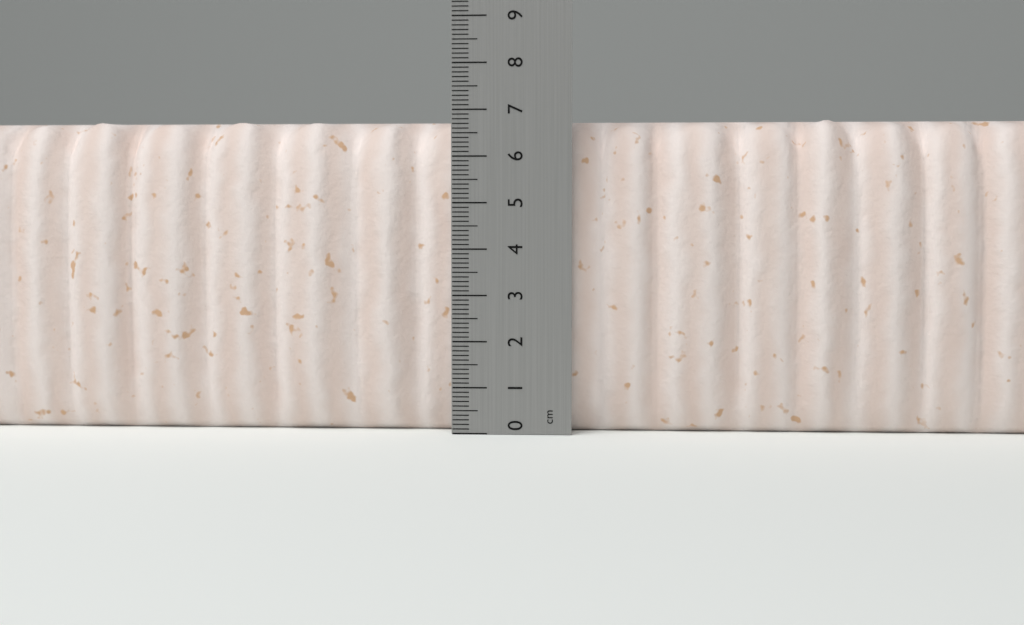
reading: 6.8 cm
